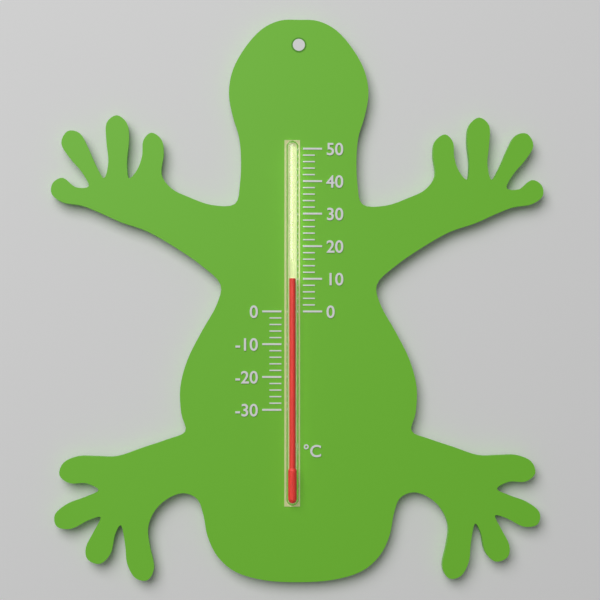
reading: 10 °C
